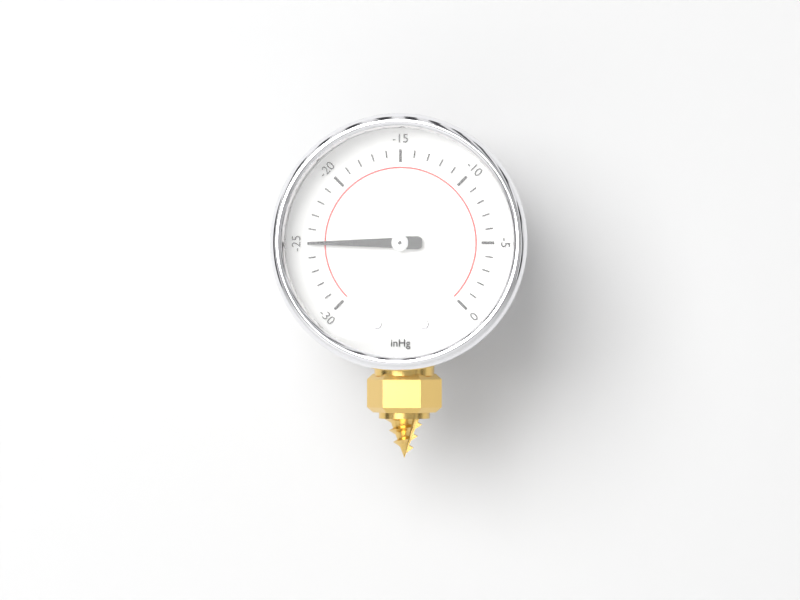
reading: -25 inHg
